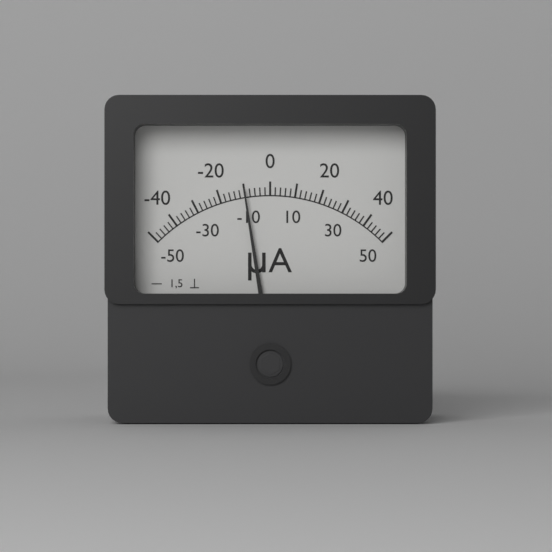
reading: -10 µA
